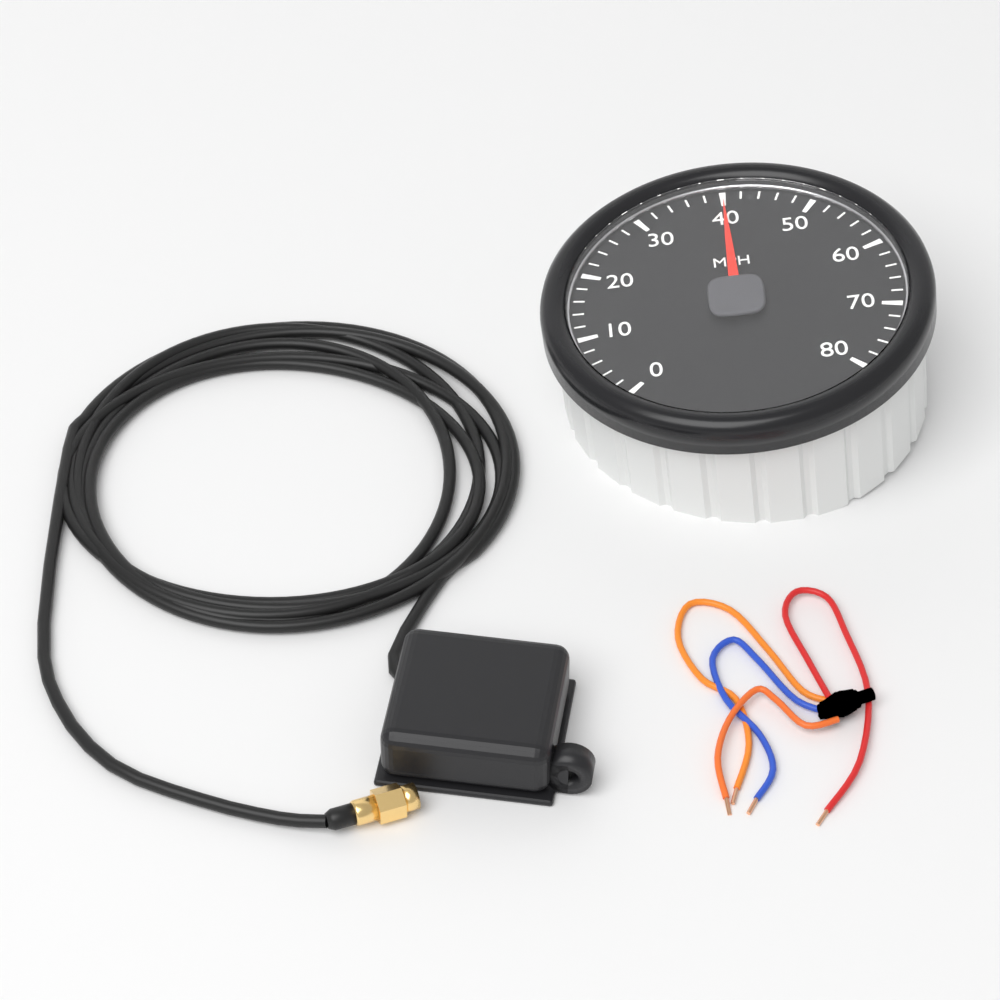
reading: 40 MPH
